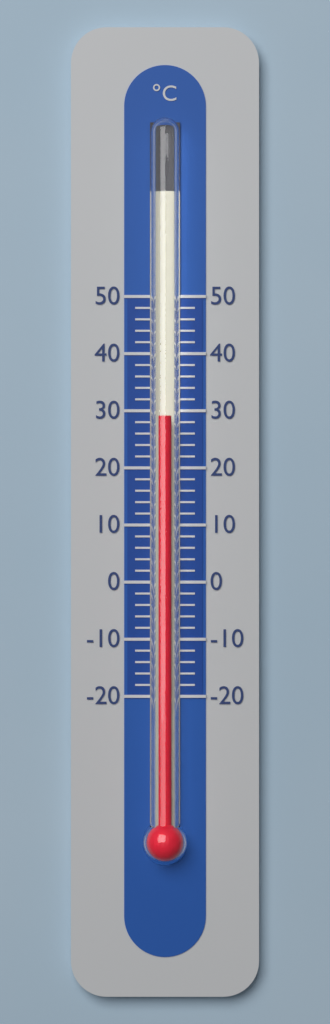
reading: 29 °C
